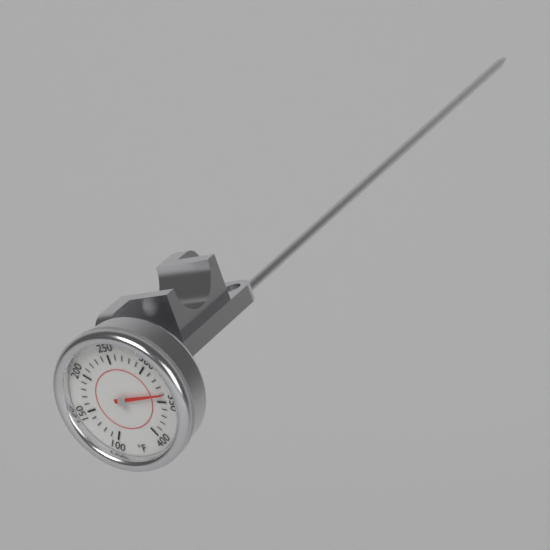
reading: 340 °F
